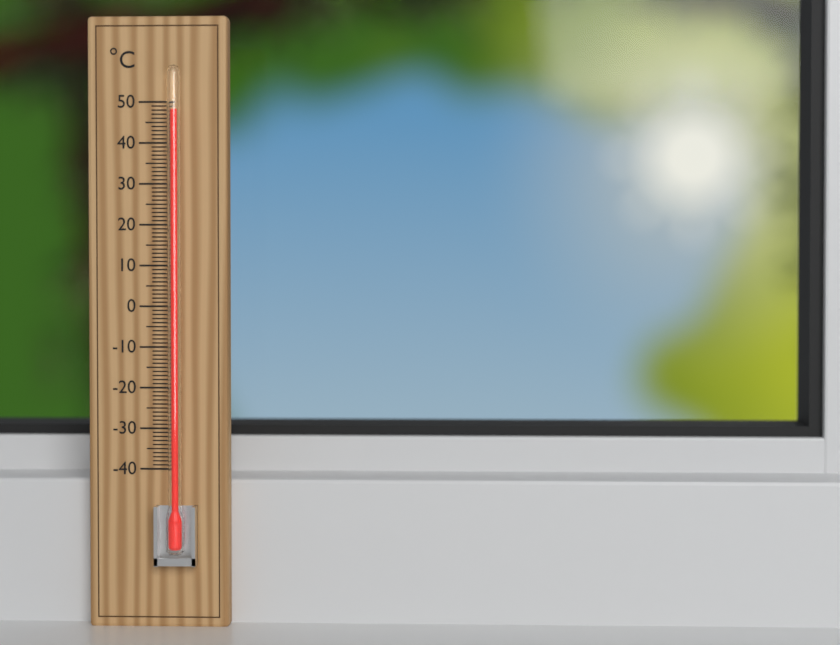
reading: 48 °C
